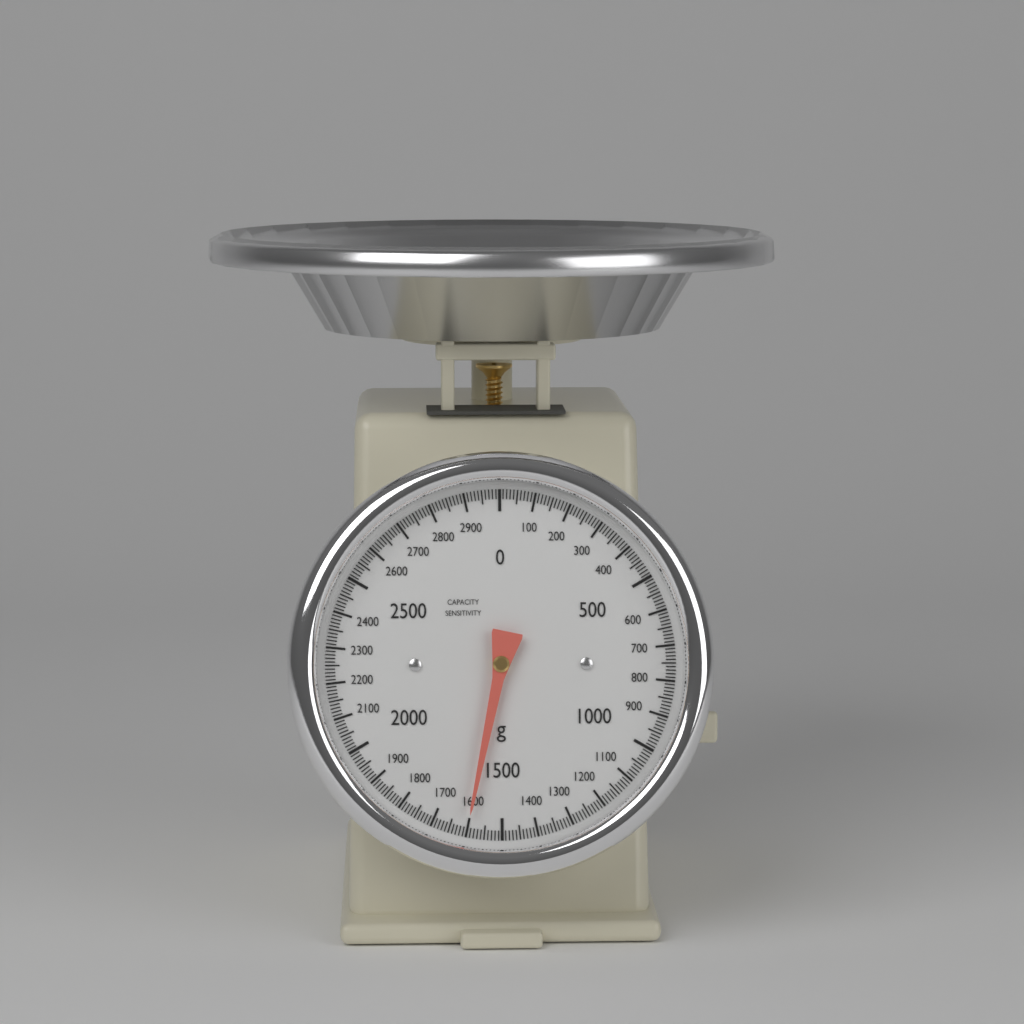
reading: 1600 g
